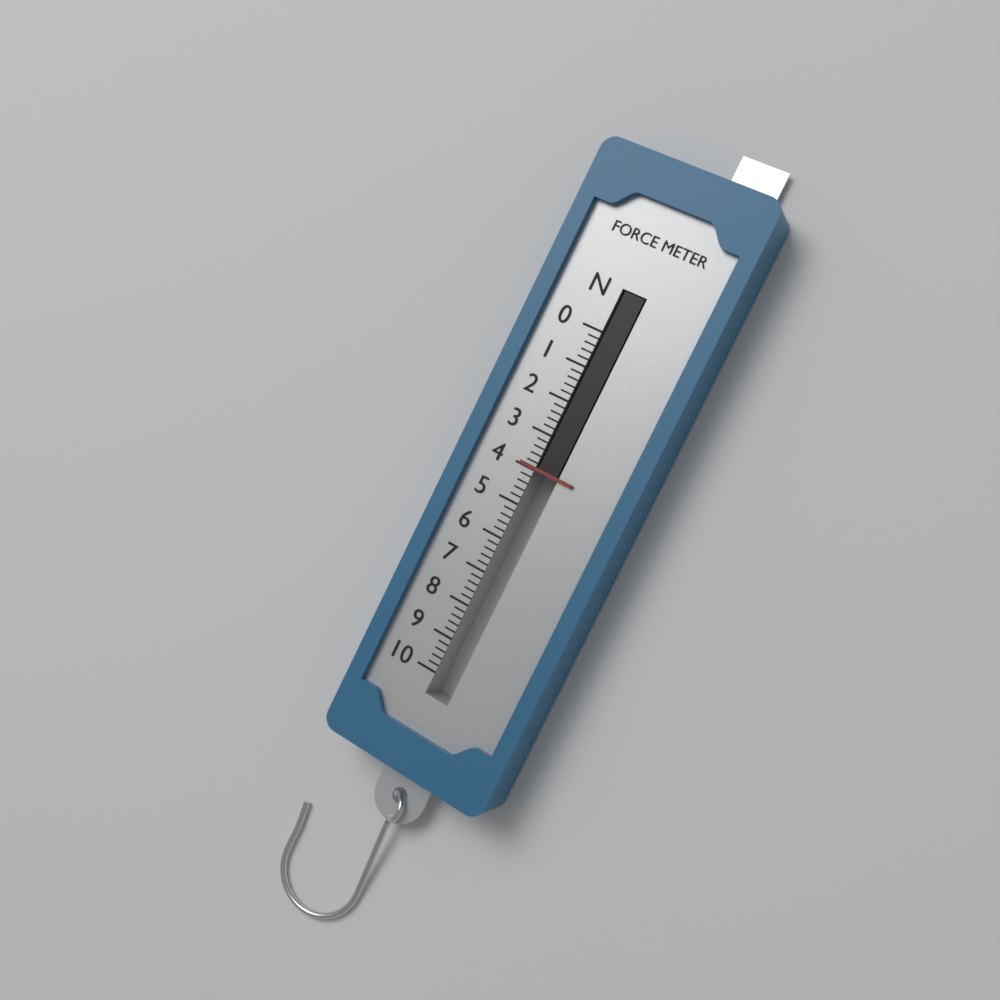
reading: 4.0 N
